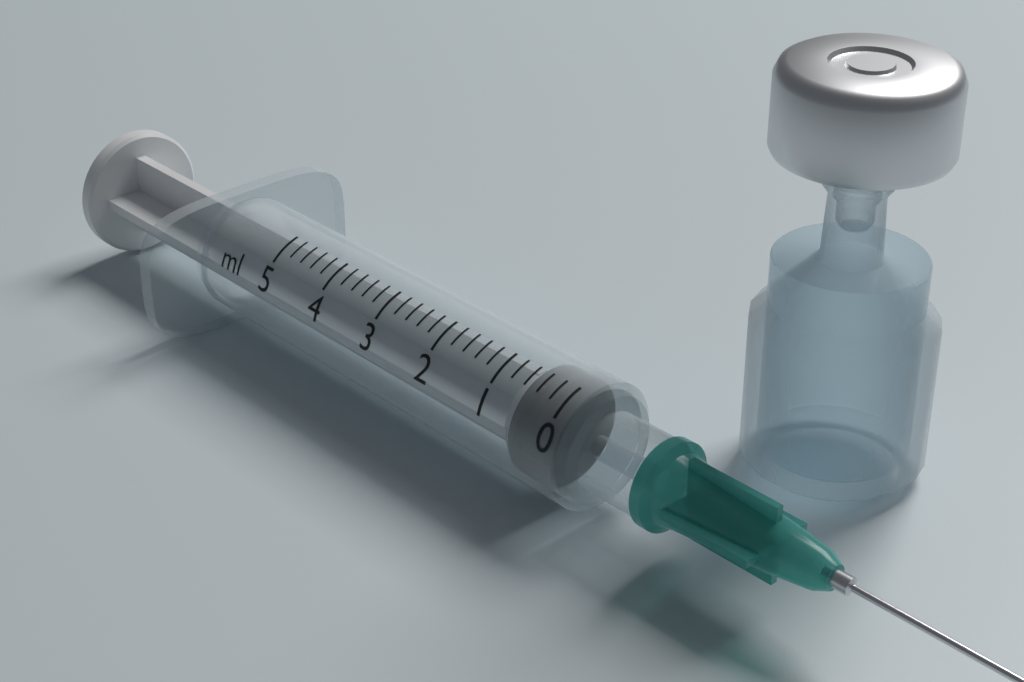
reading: 0.2 ml
